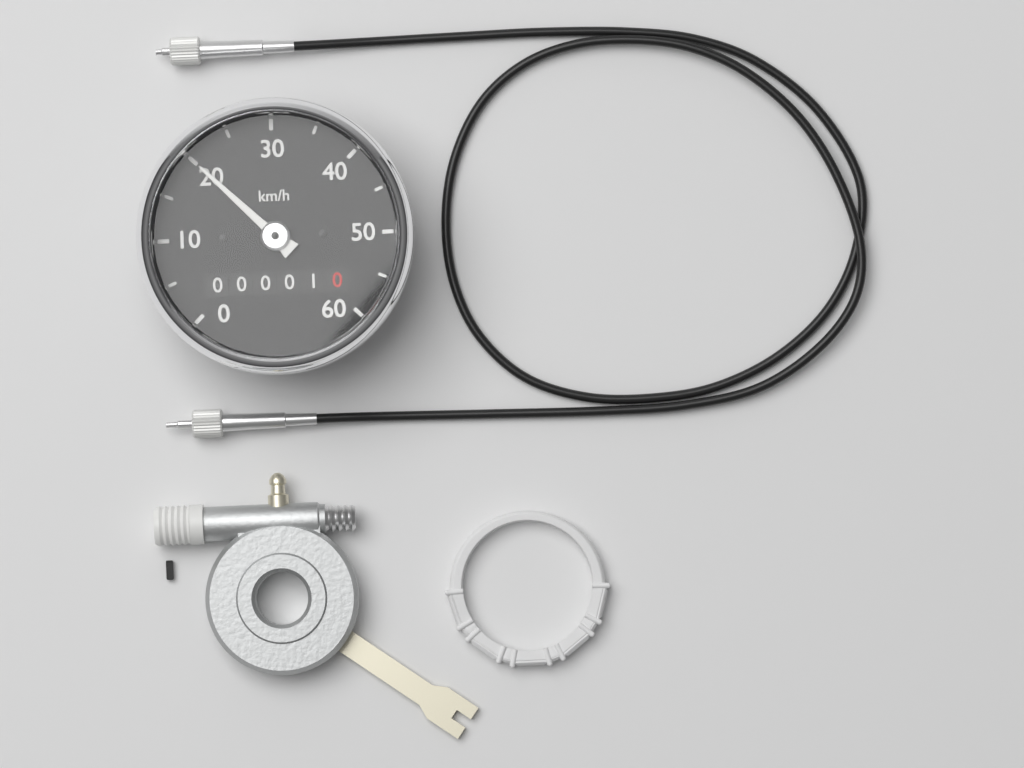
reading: 20 km/h
